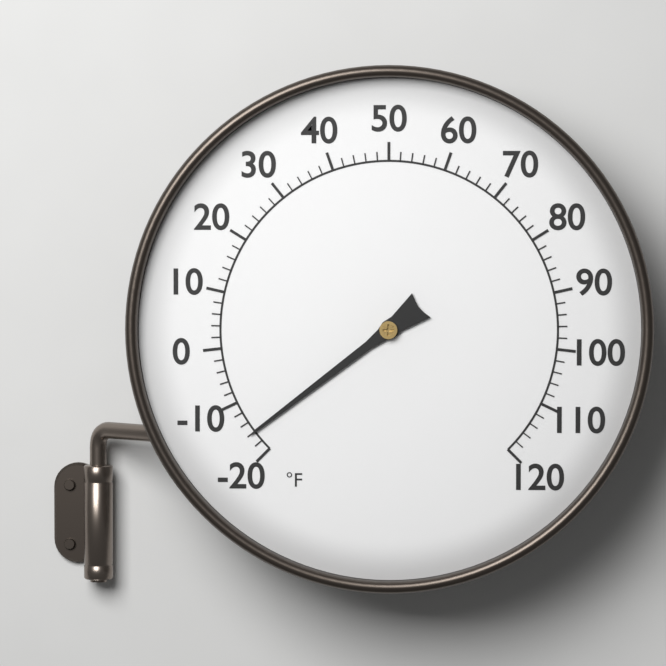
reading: -16 °F
